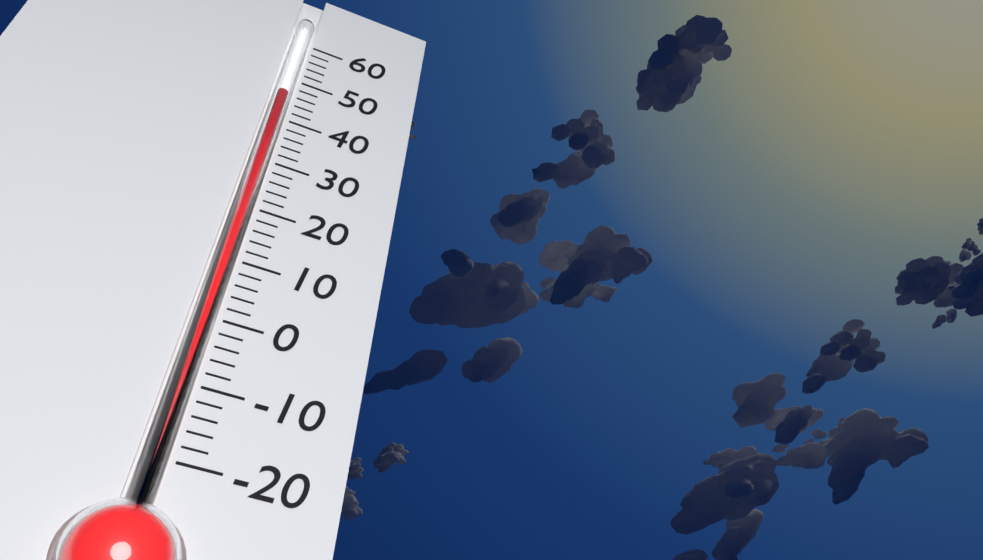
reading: 46 (no unit)
